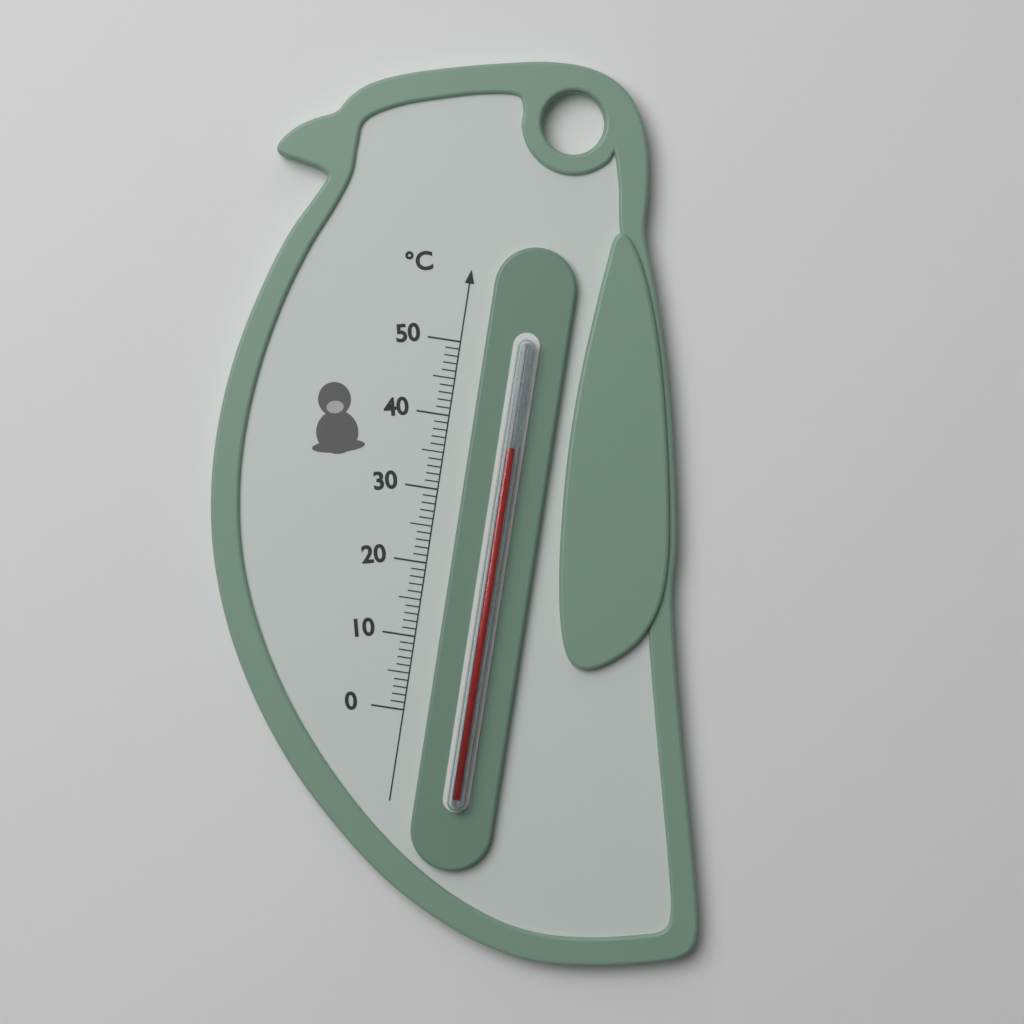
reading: 37 °C
